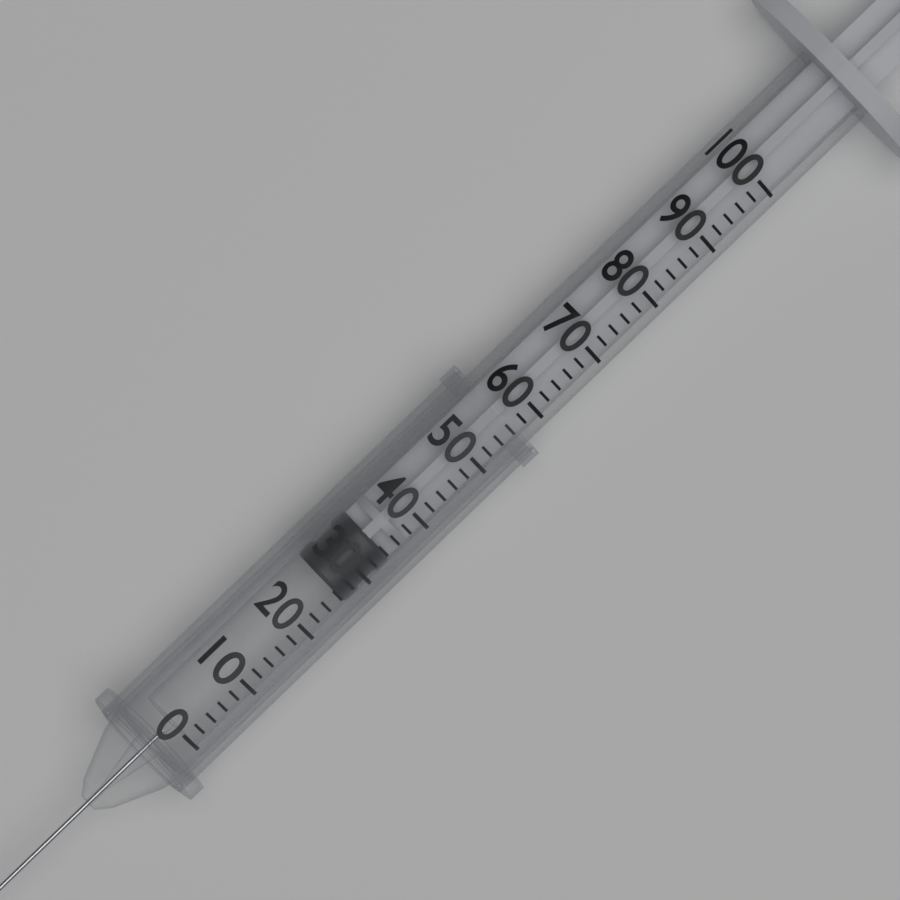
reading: 26 (no unit)
